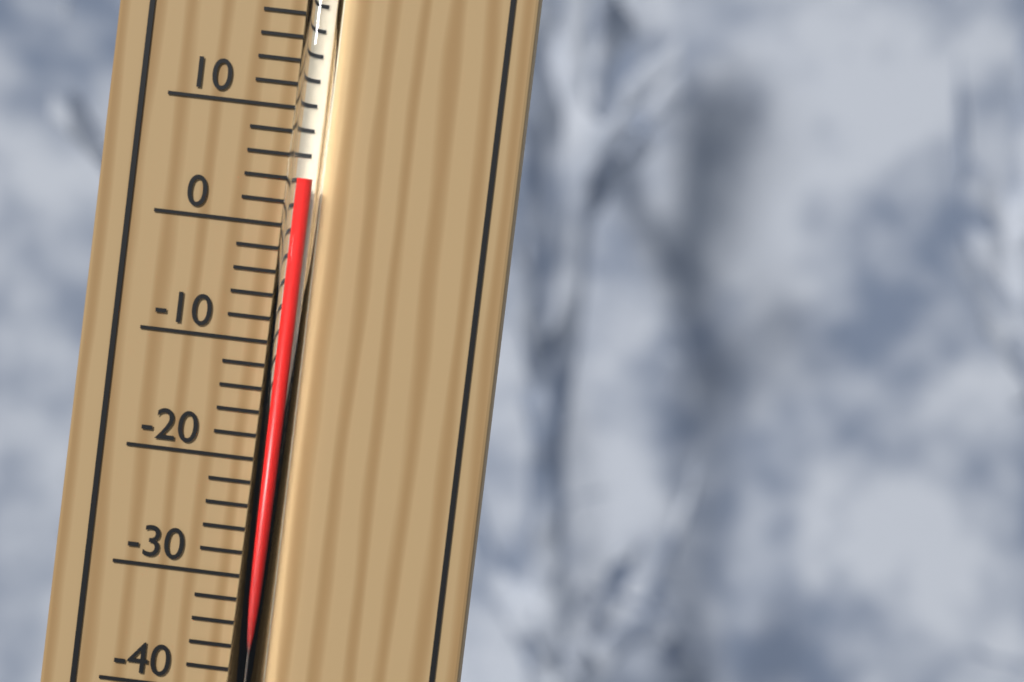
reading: 4 °C
